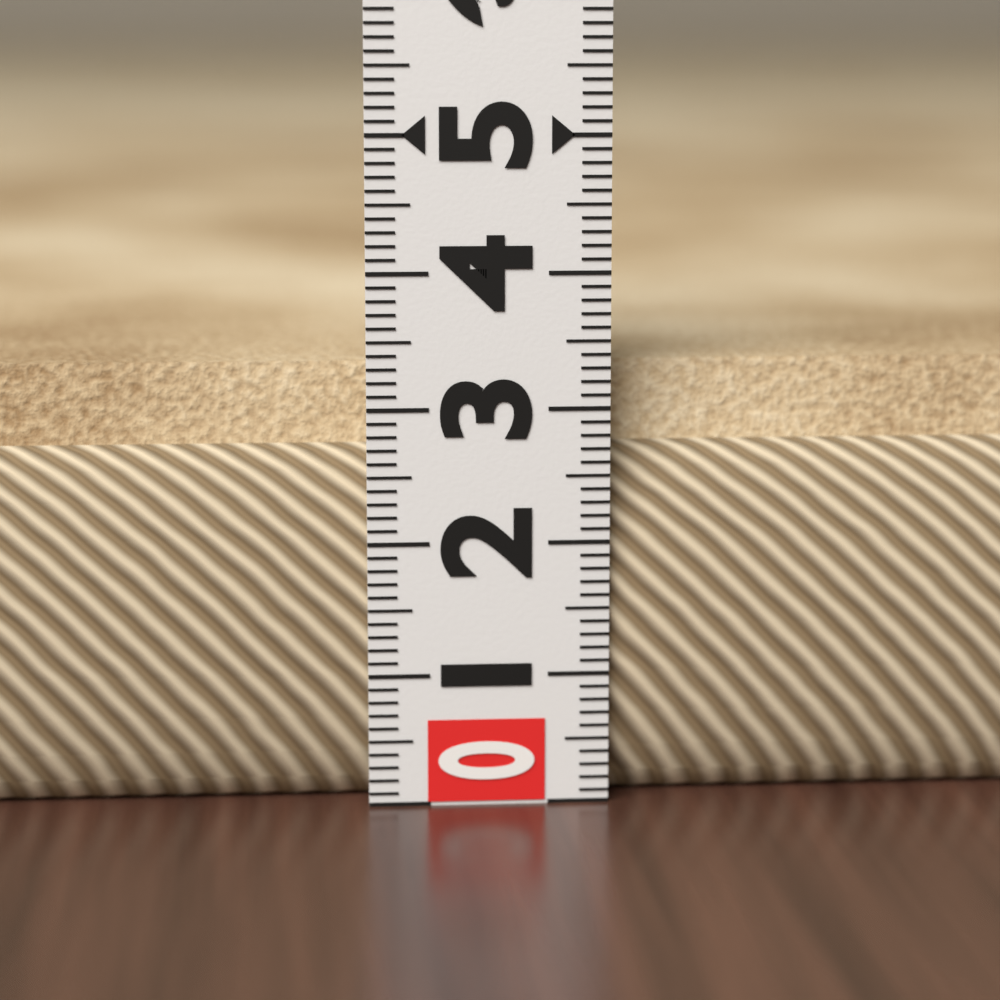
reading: 3.3 (no unit)
